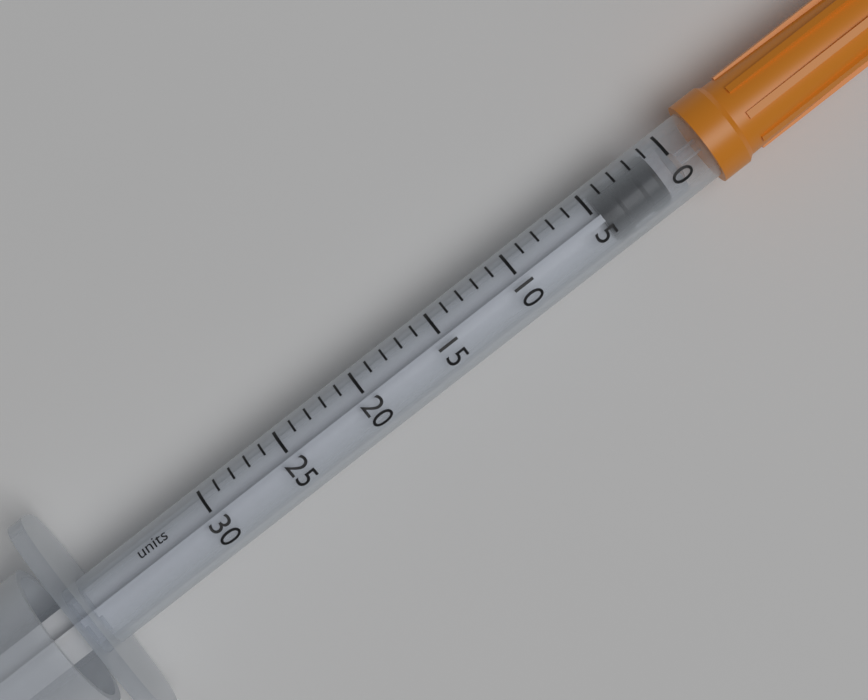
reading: 1 units
